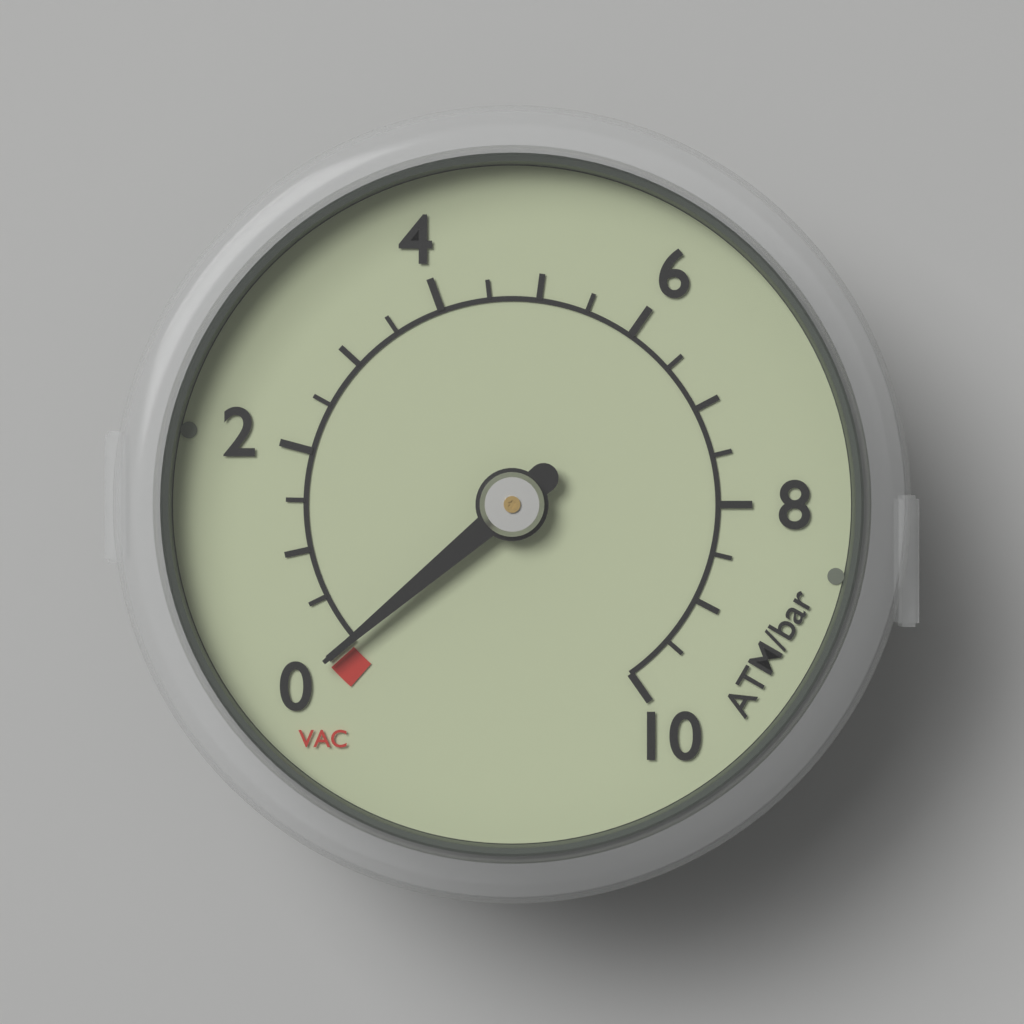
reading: 0.0 bar
